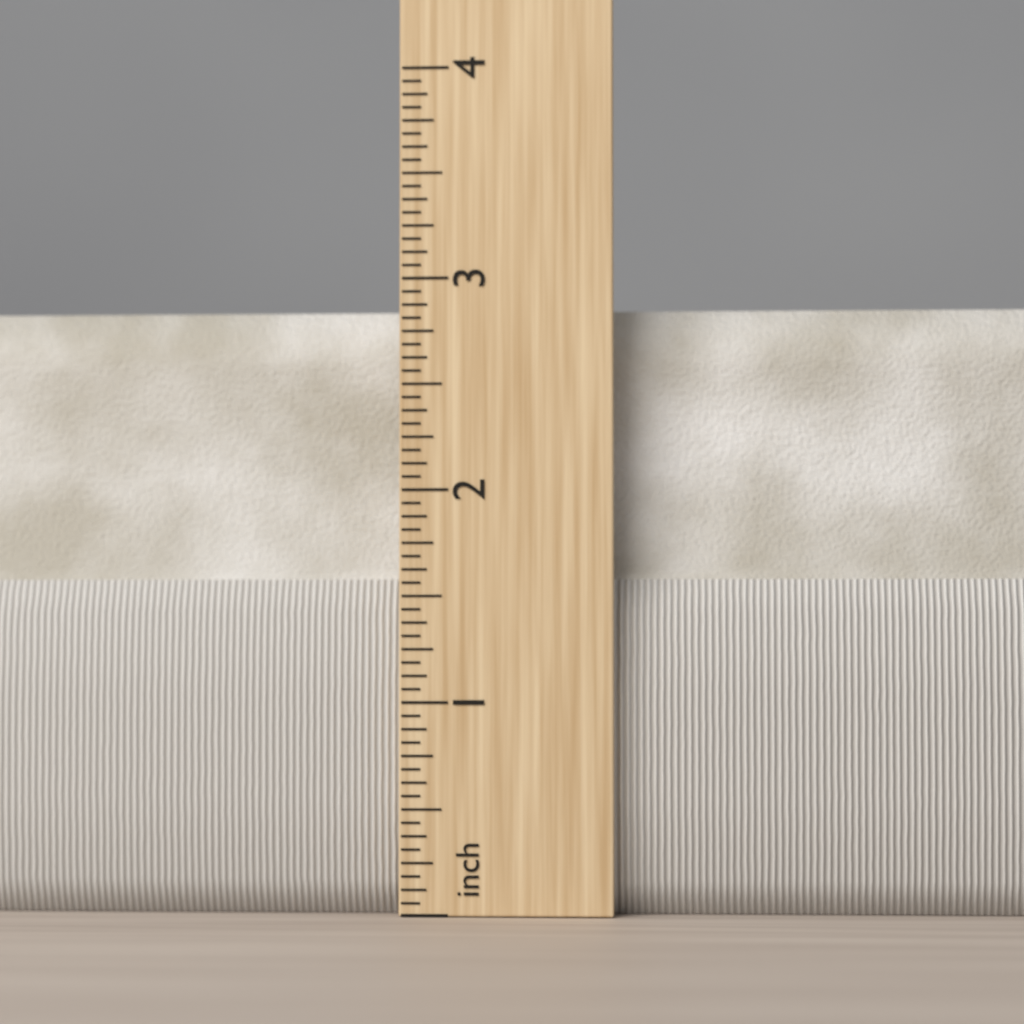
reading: 2.8750 in
